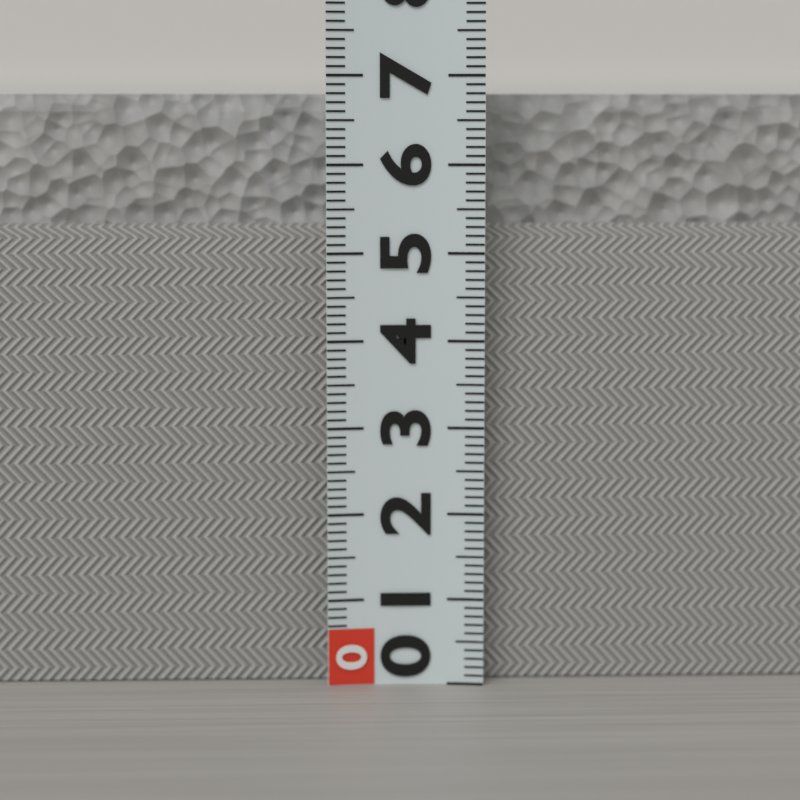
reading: 6.8 (no unit)
